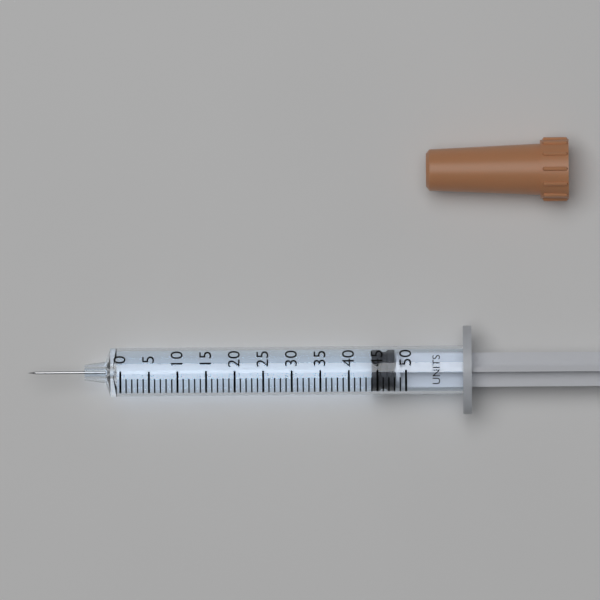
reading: 44 units
